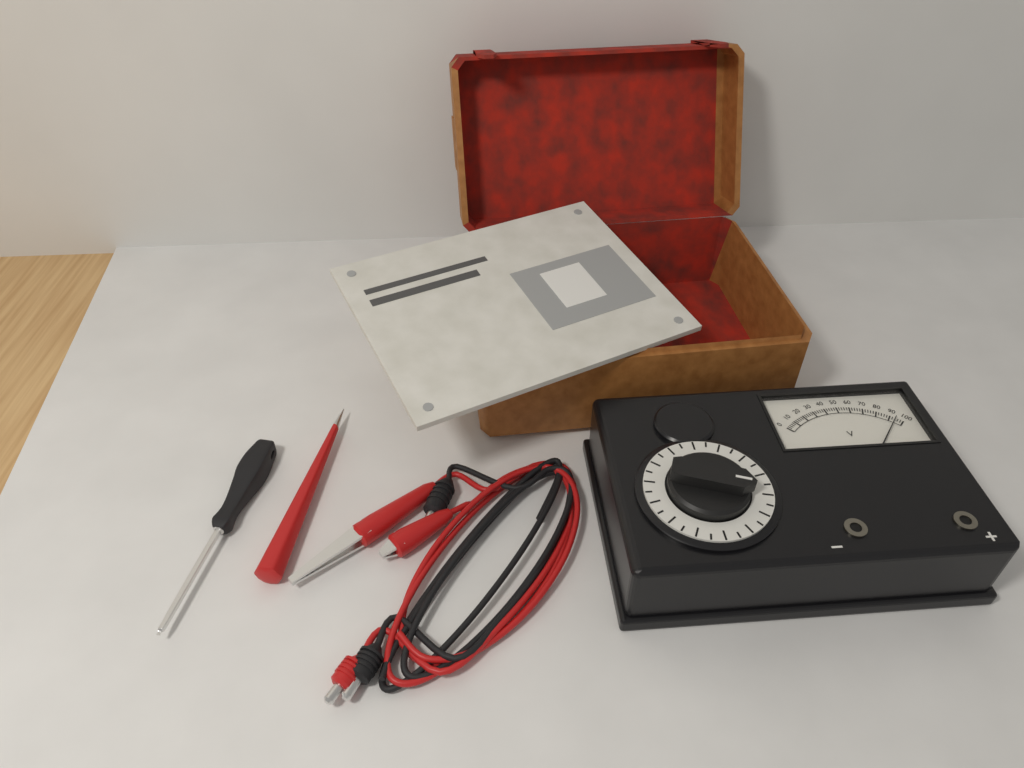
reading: 94 V
